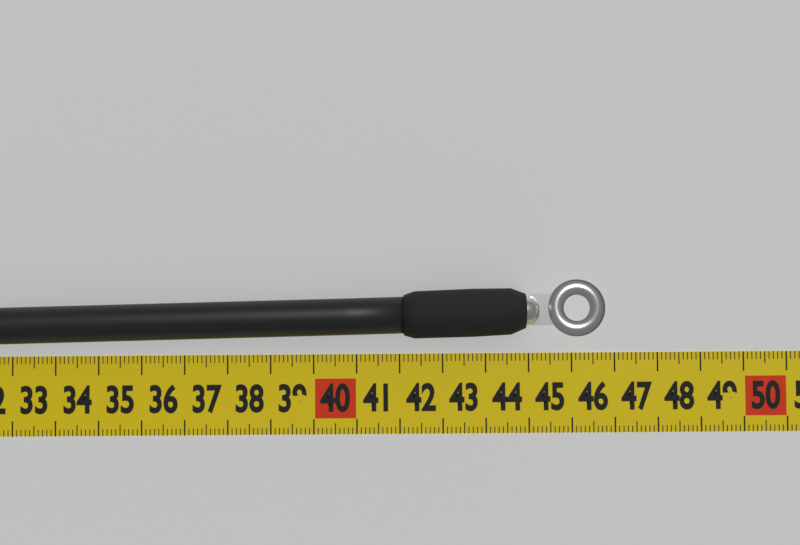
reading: 46.7 cm
